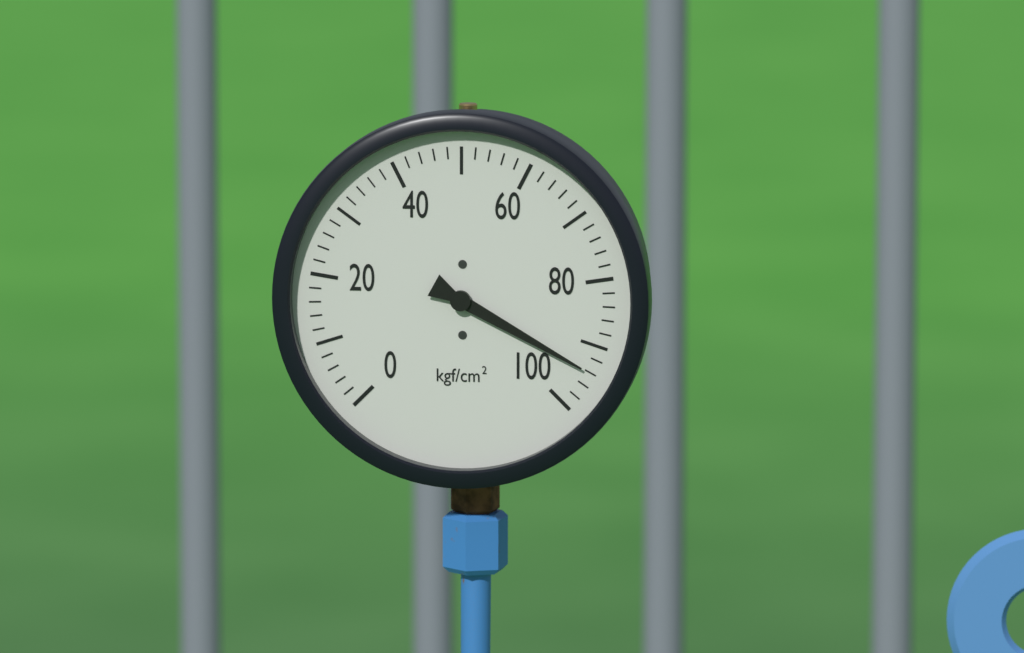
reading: 94 kgf/cm²
